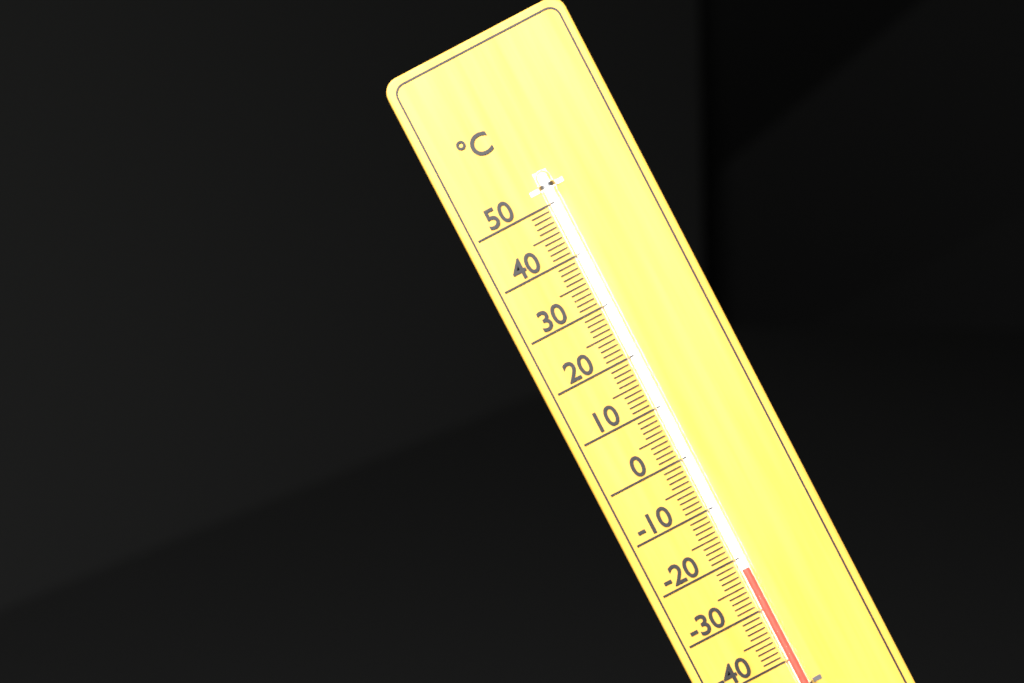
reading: -22 °C
